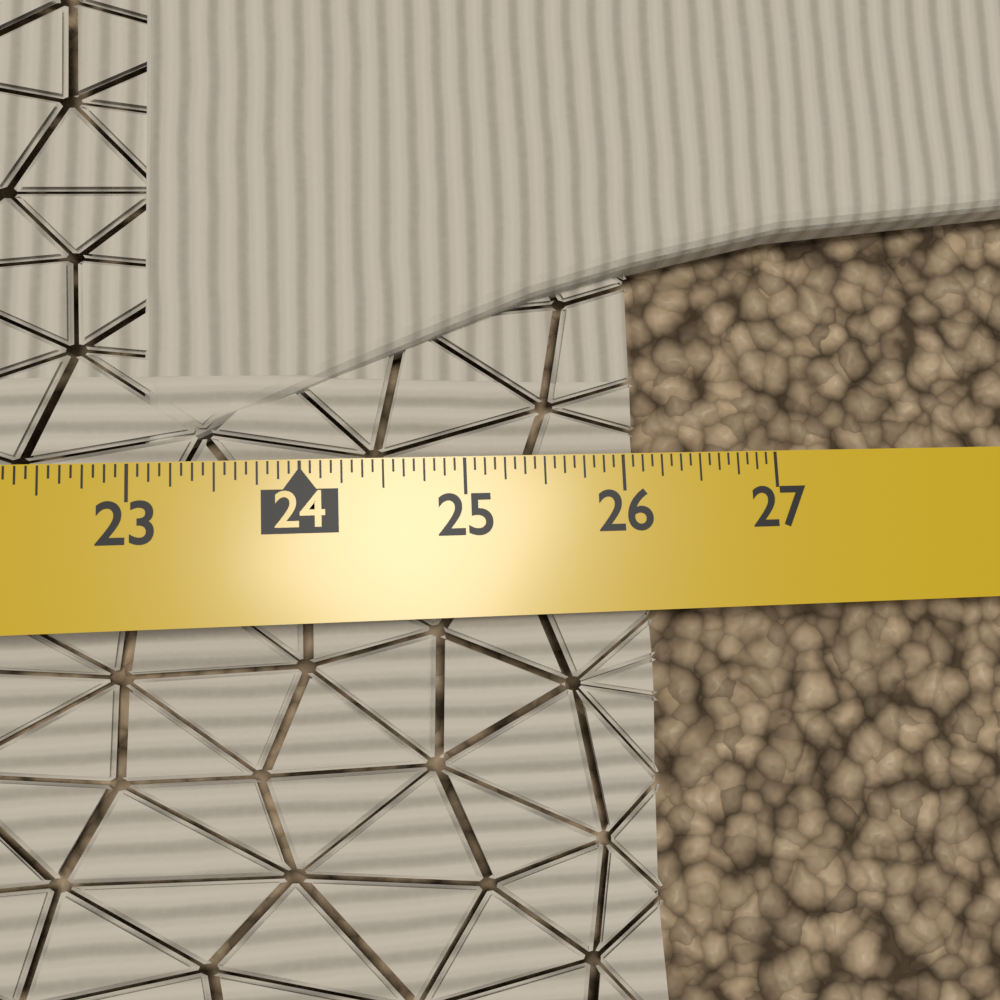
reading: 26.1875 in
